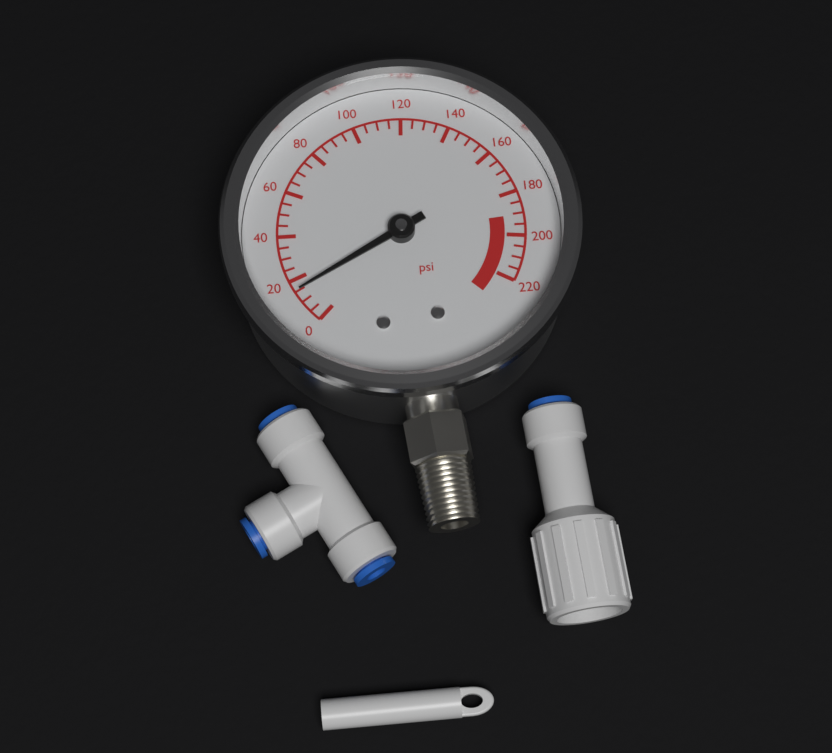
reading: 15 psi
